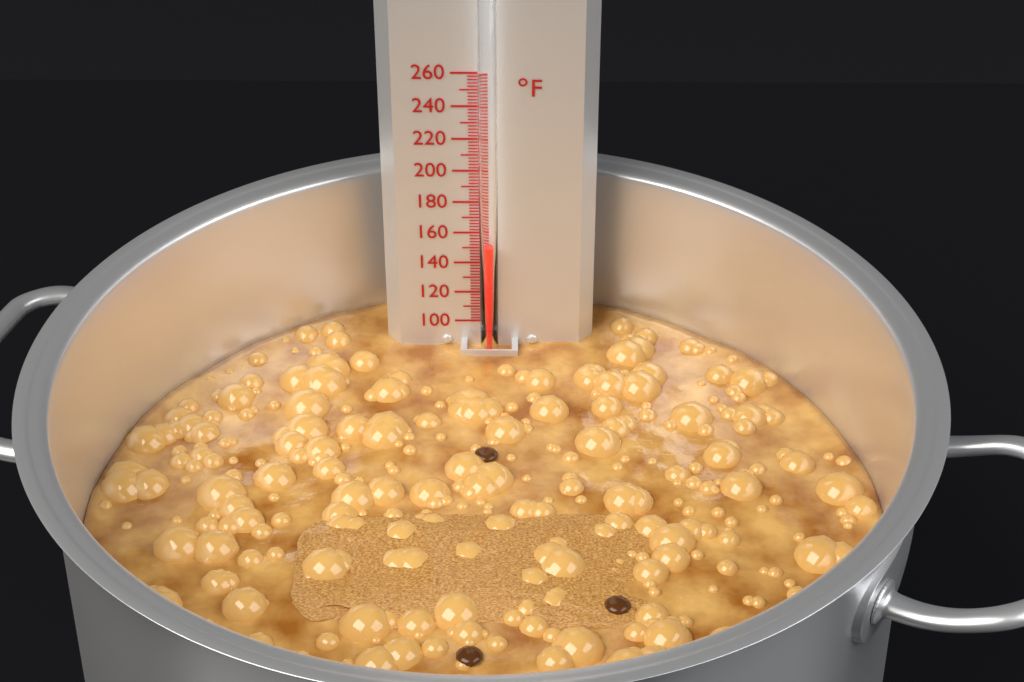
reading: 154 °F
